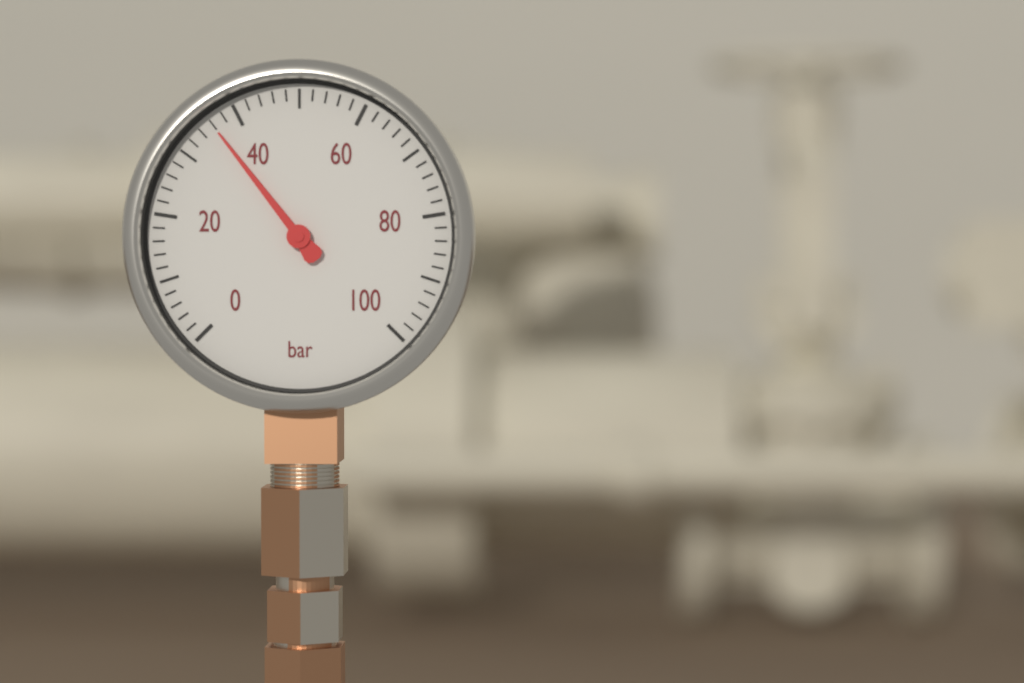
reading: 36 bar
